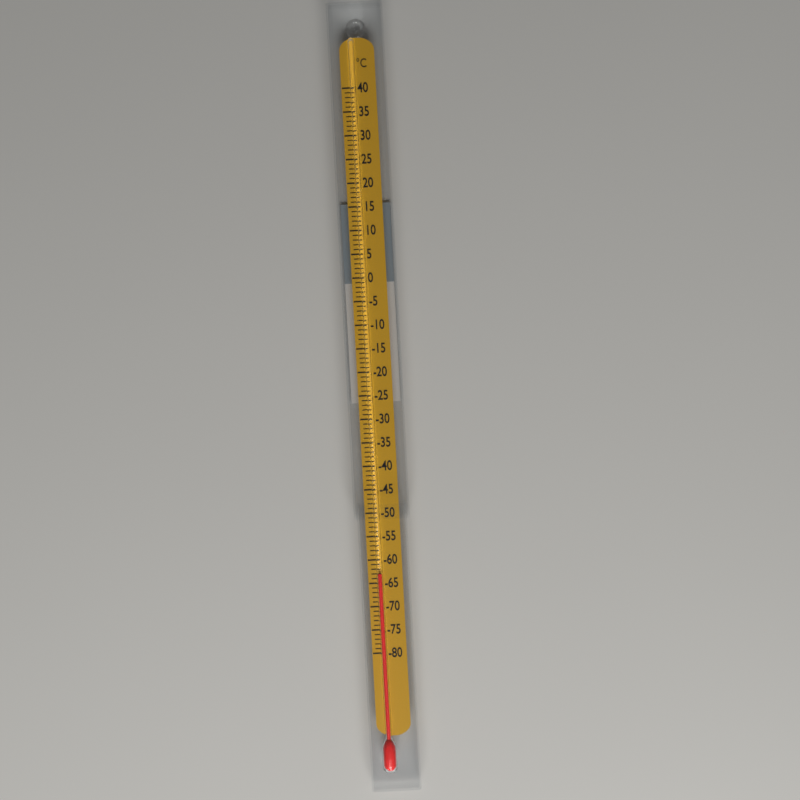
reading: -63 °C
